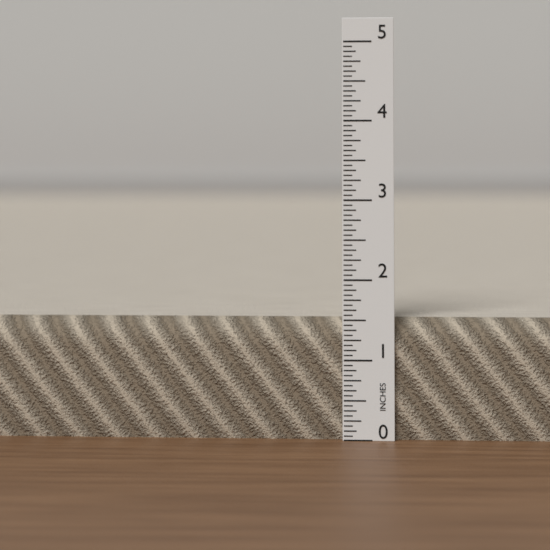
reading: 1.5000 in
